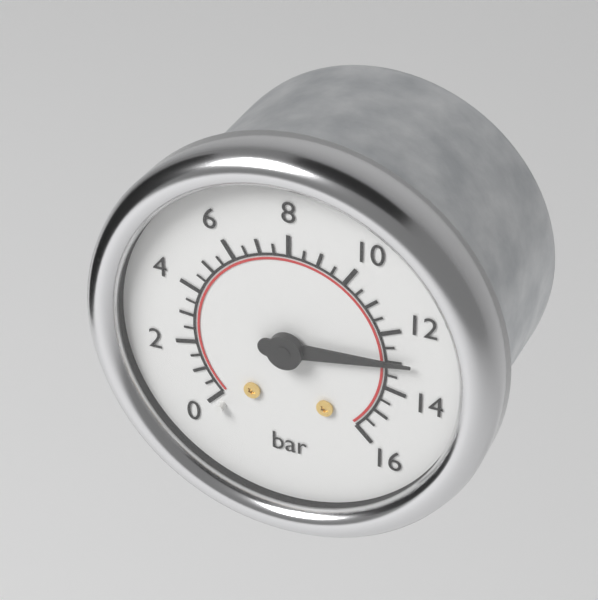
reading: 13.0 bar
